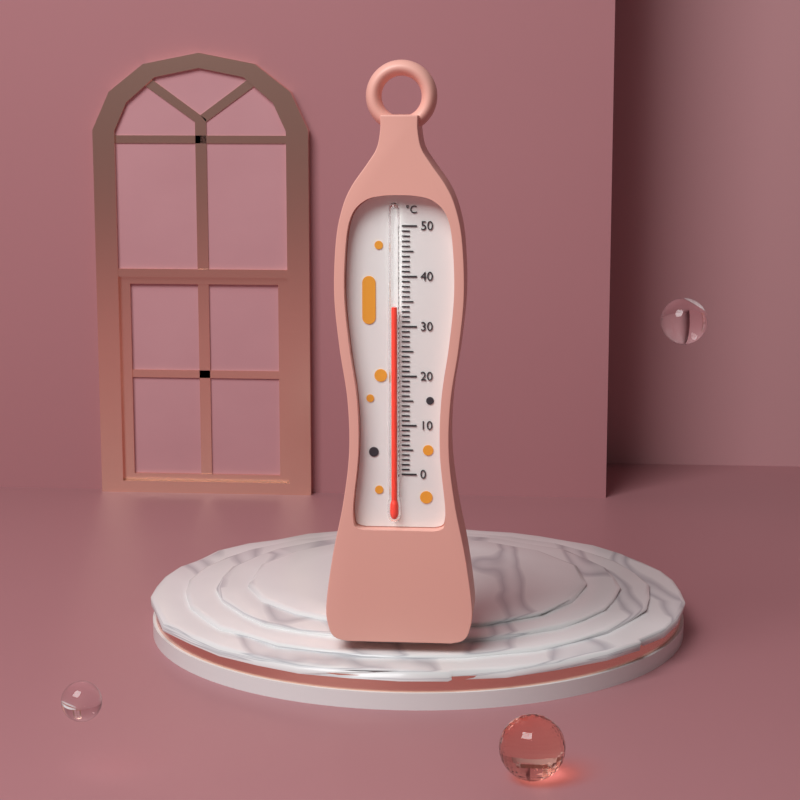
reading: 34 °C
